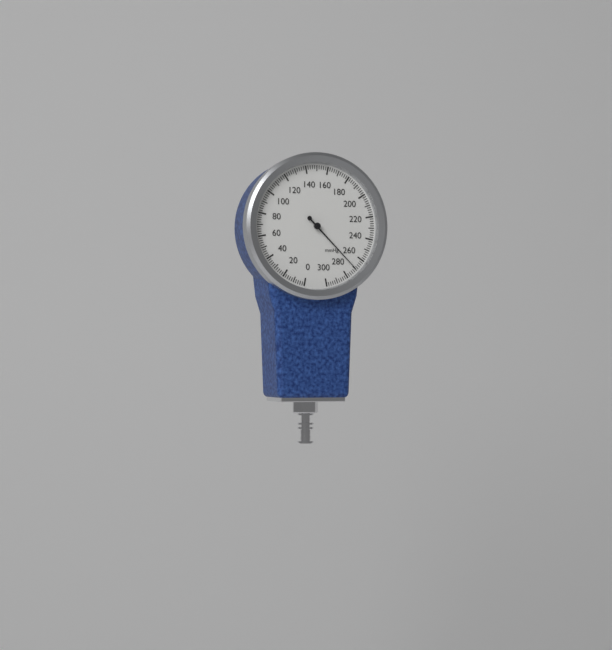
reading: 270 mmHg
